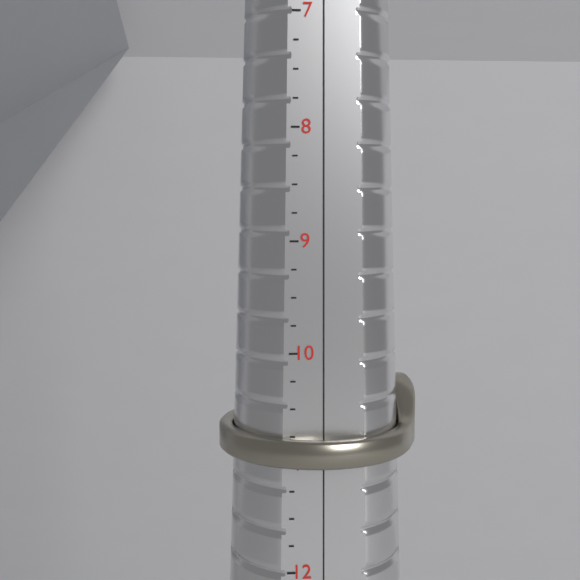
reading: 11.00 (no unit)
